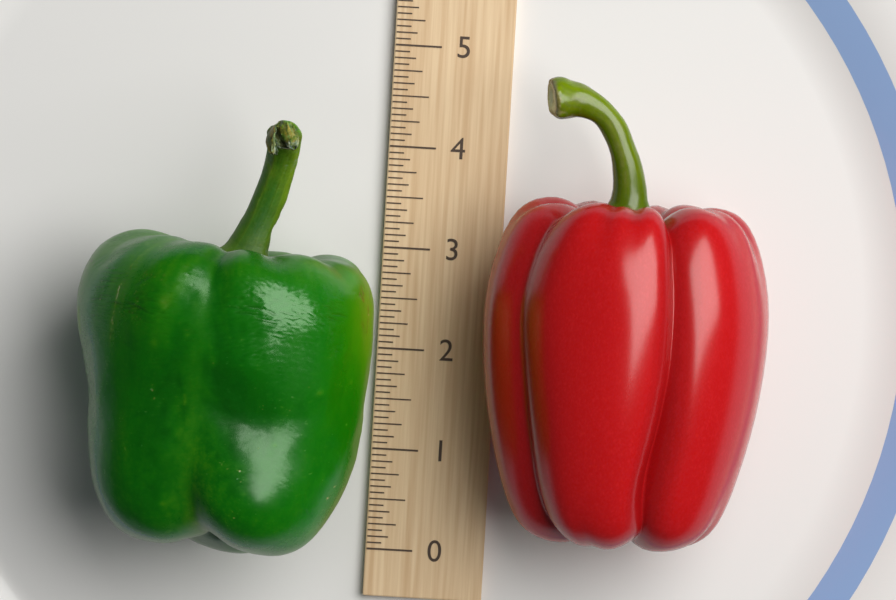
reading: 4.1875 (no unit)
